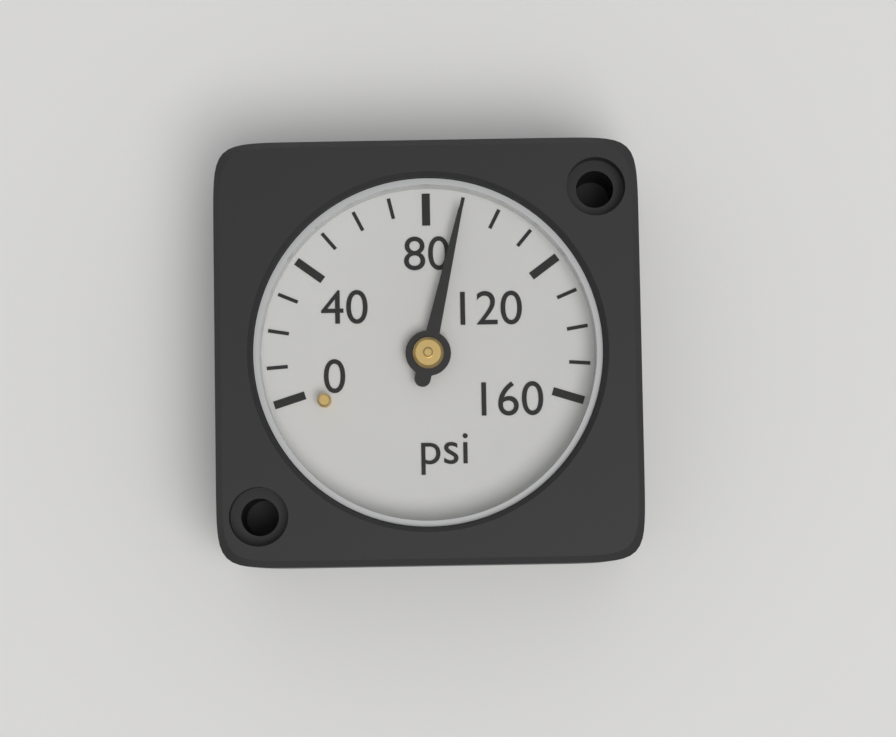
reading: 90 psi
